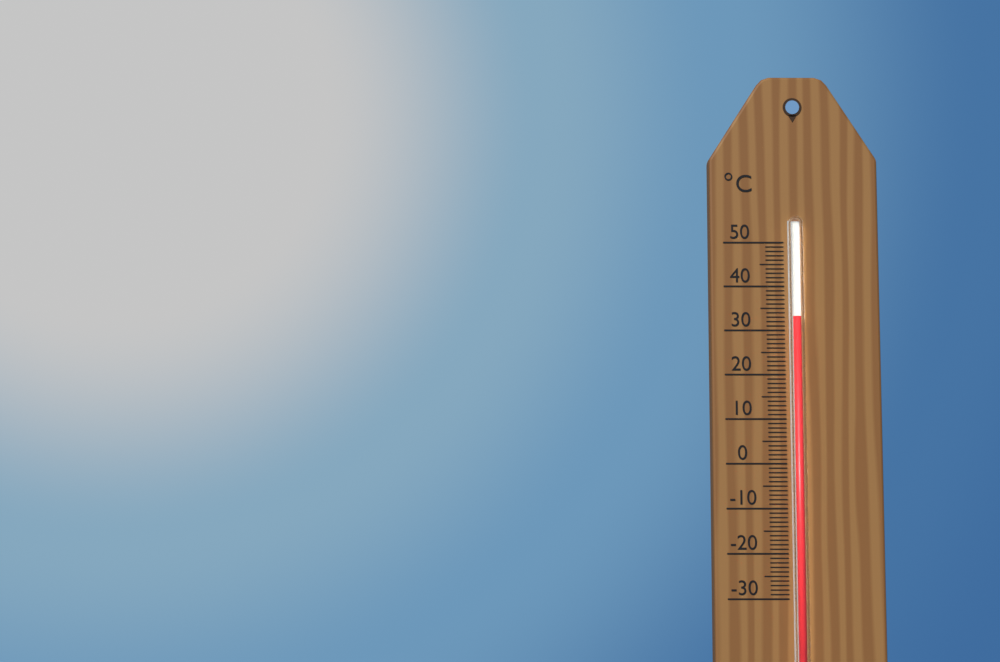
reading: 33 °C
